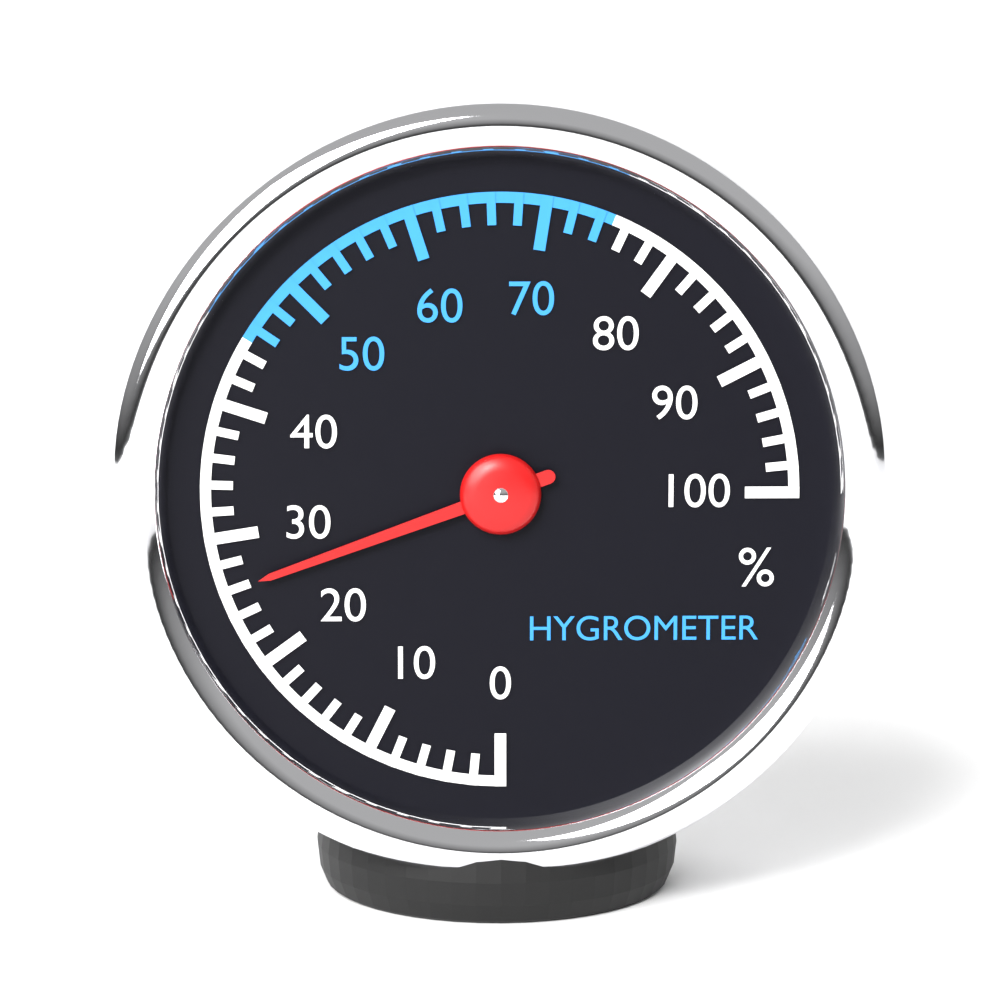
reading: 26 %
